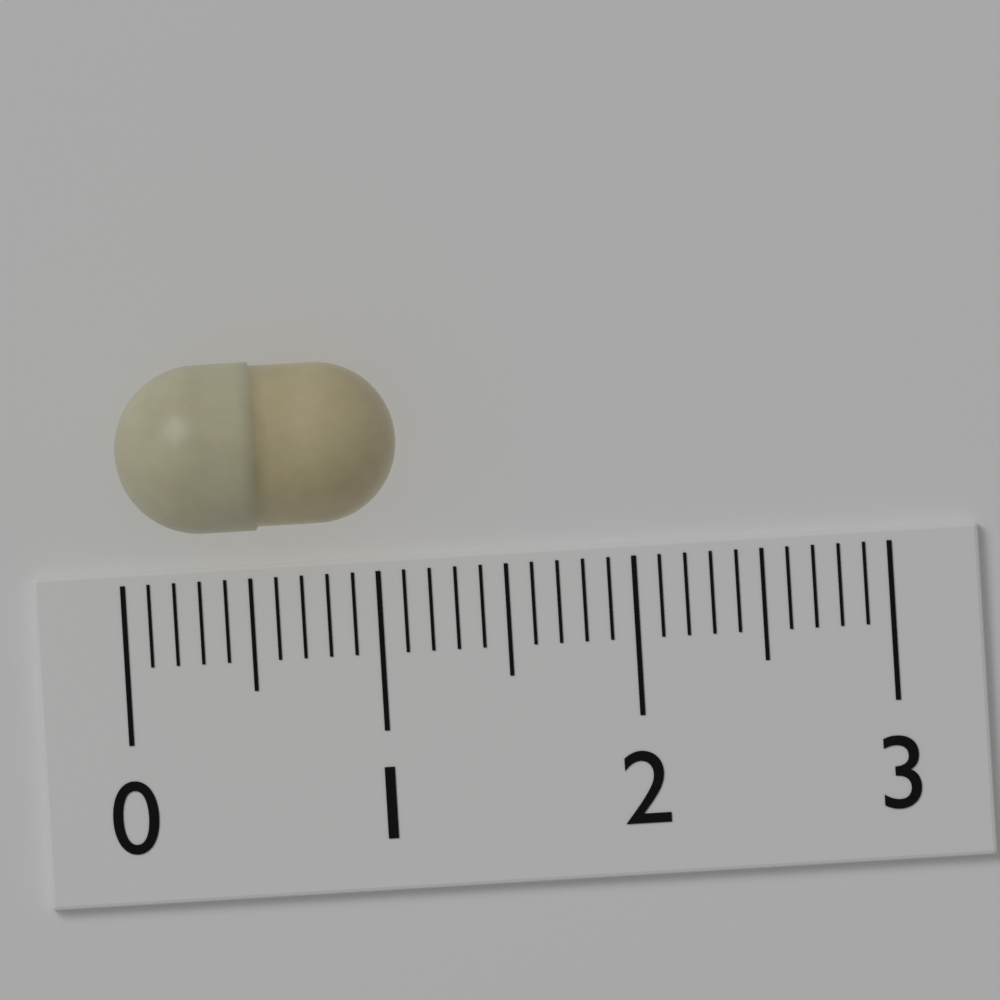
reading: 1.1 (no unit)
